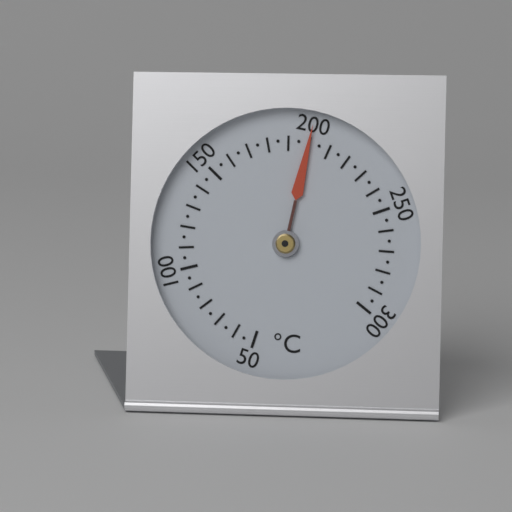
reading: 200 °C
